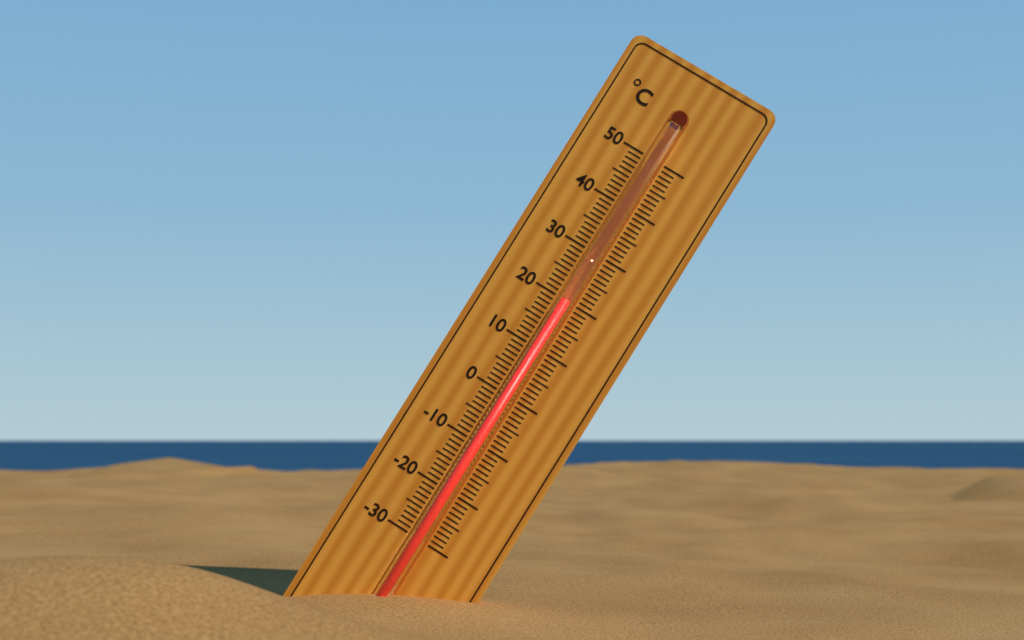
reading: 20 °C
